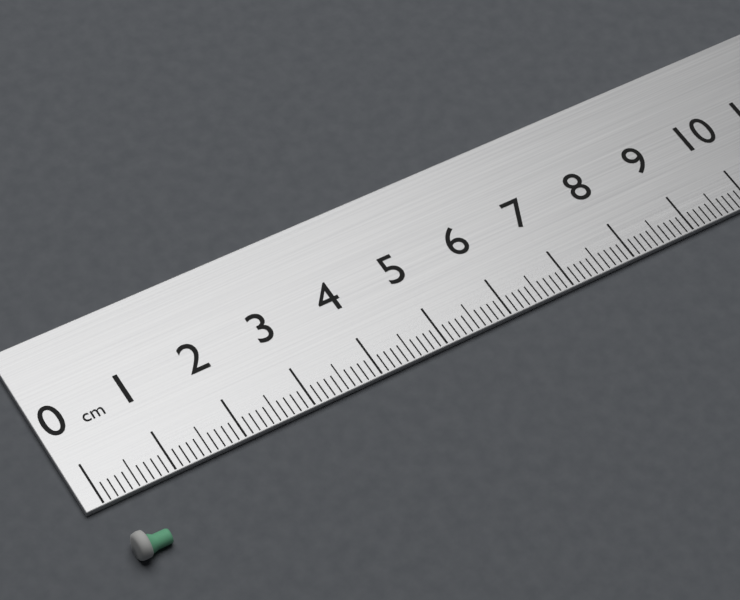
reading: 0.5 cm
